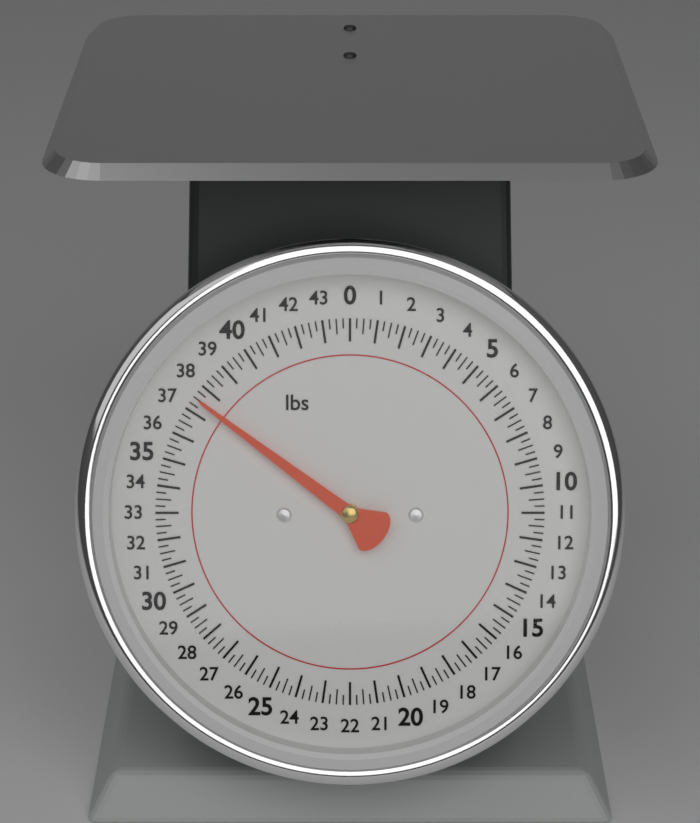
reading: 37.50 lbs
